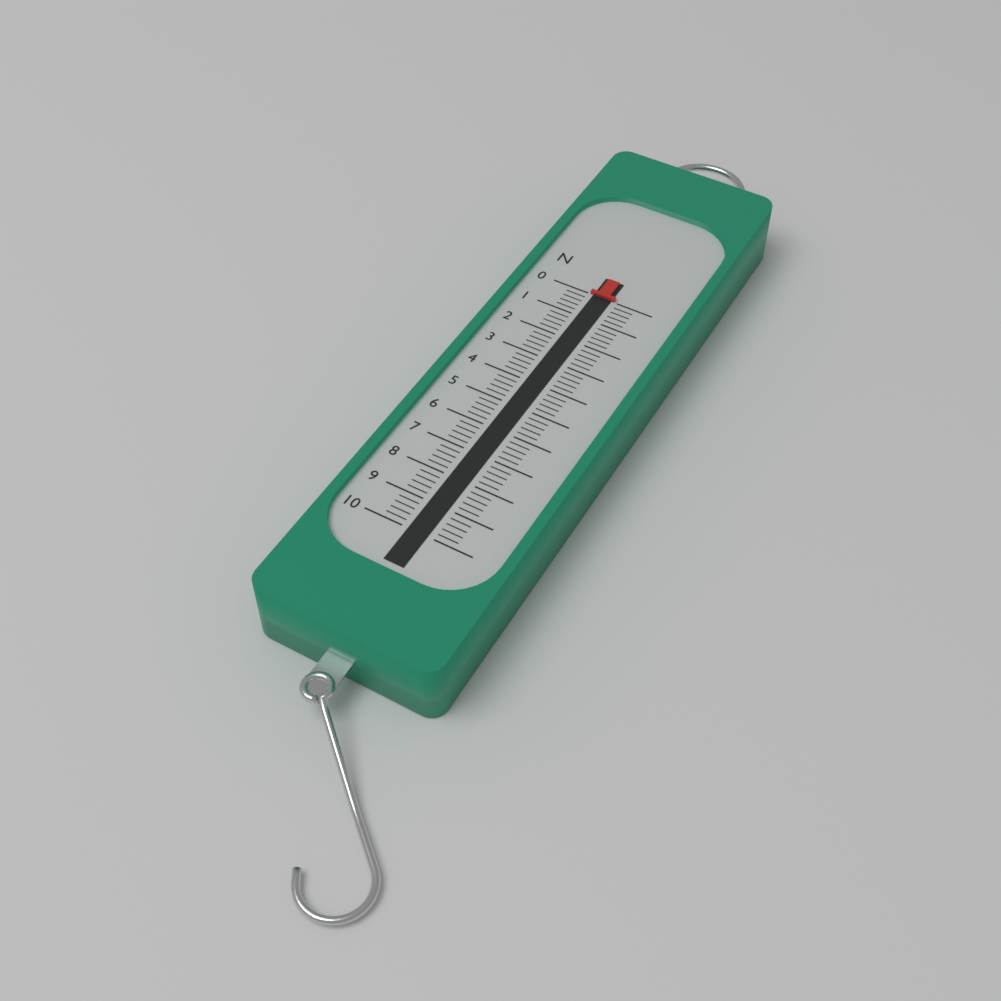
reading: 0.0 N
